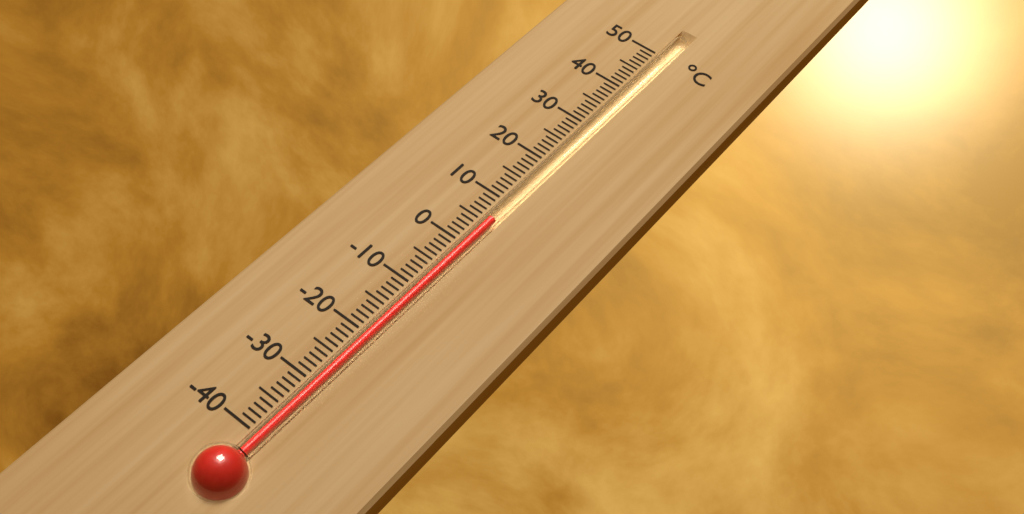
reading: 6 °C
